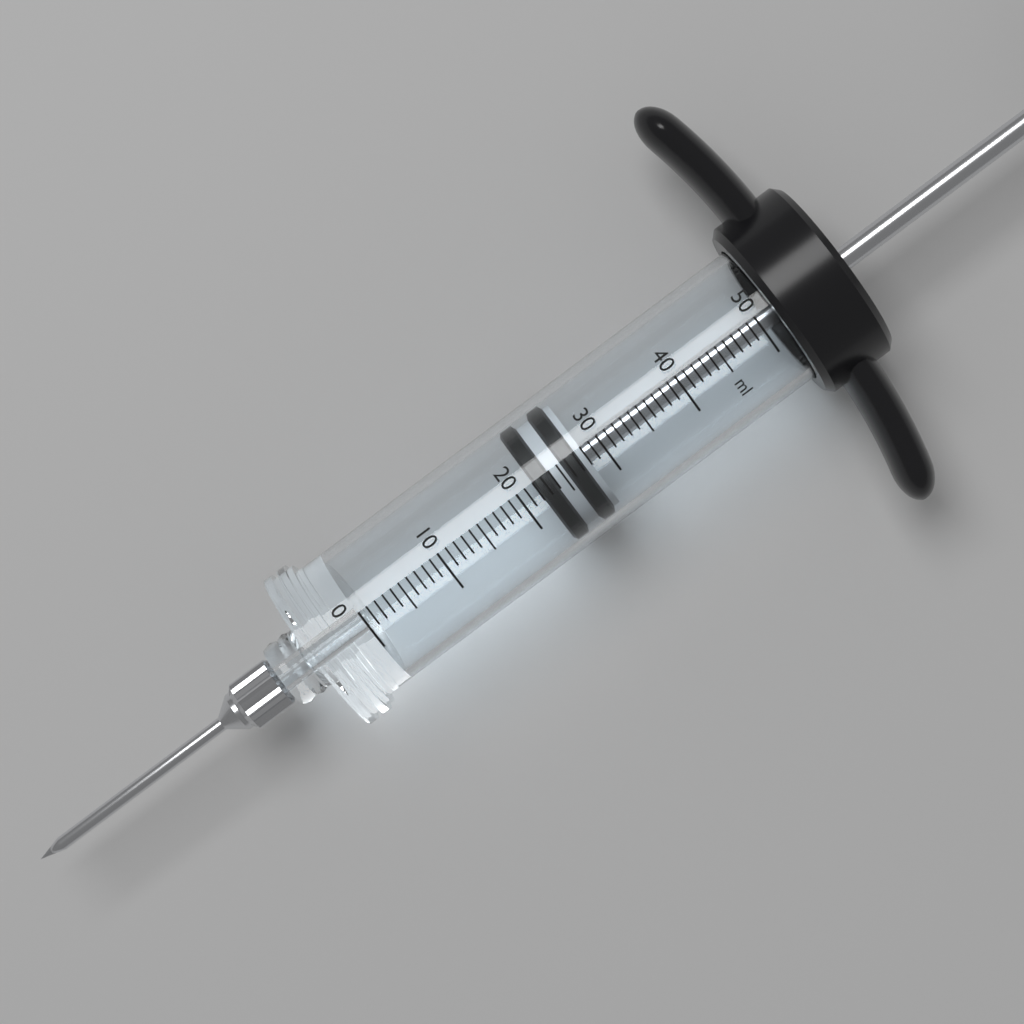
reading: 22 ml
